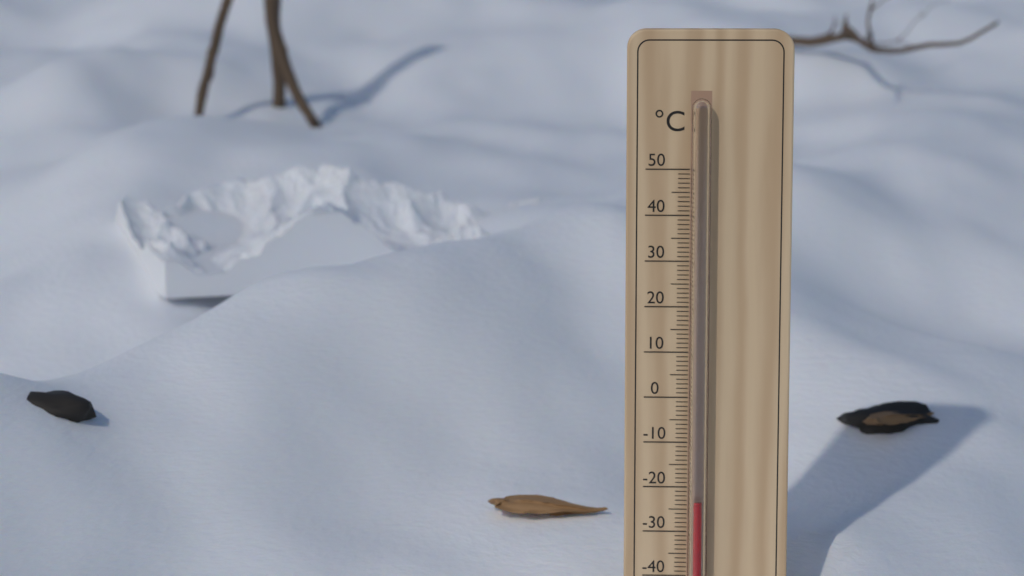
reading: -23 °C
